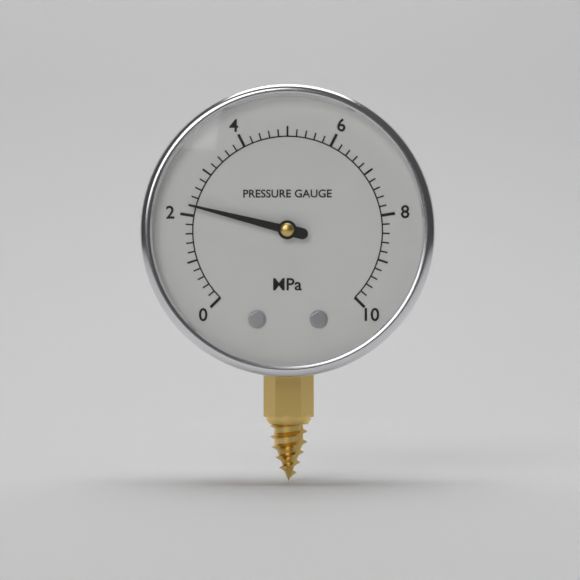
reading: 2.2 MPa
